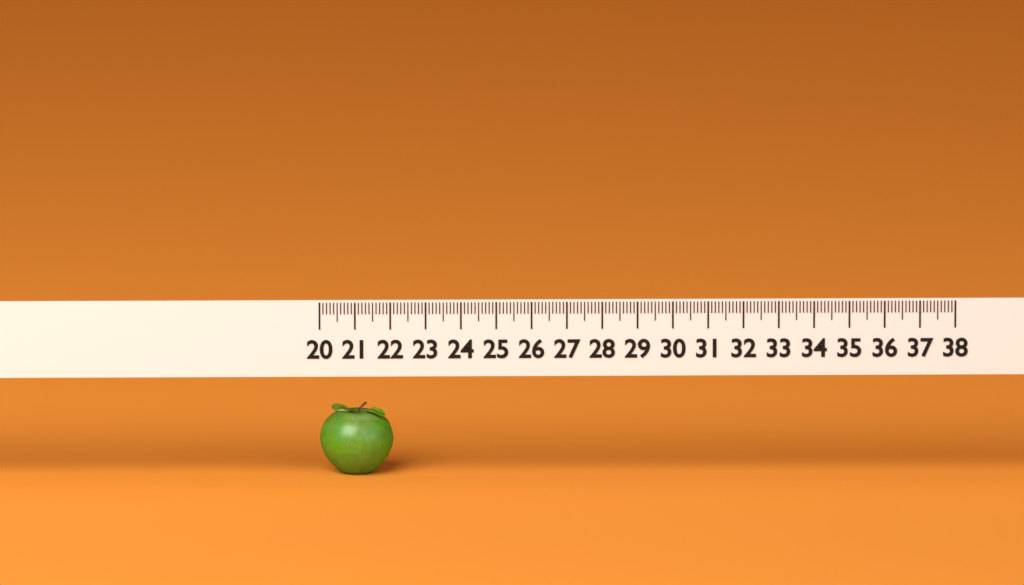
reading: 22.1 (no unit)
